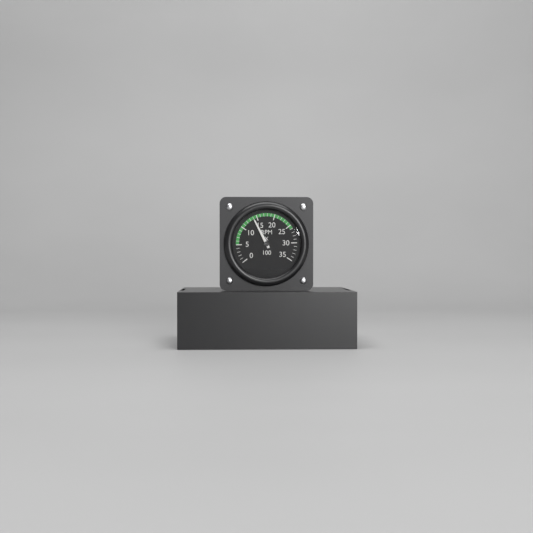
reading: 14 RPM x 100
